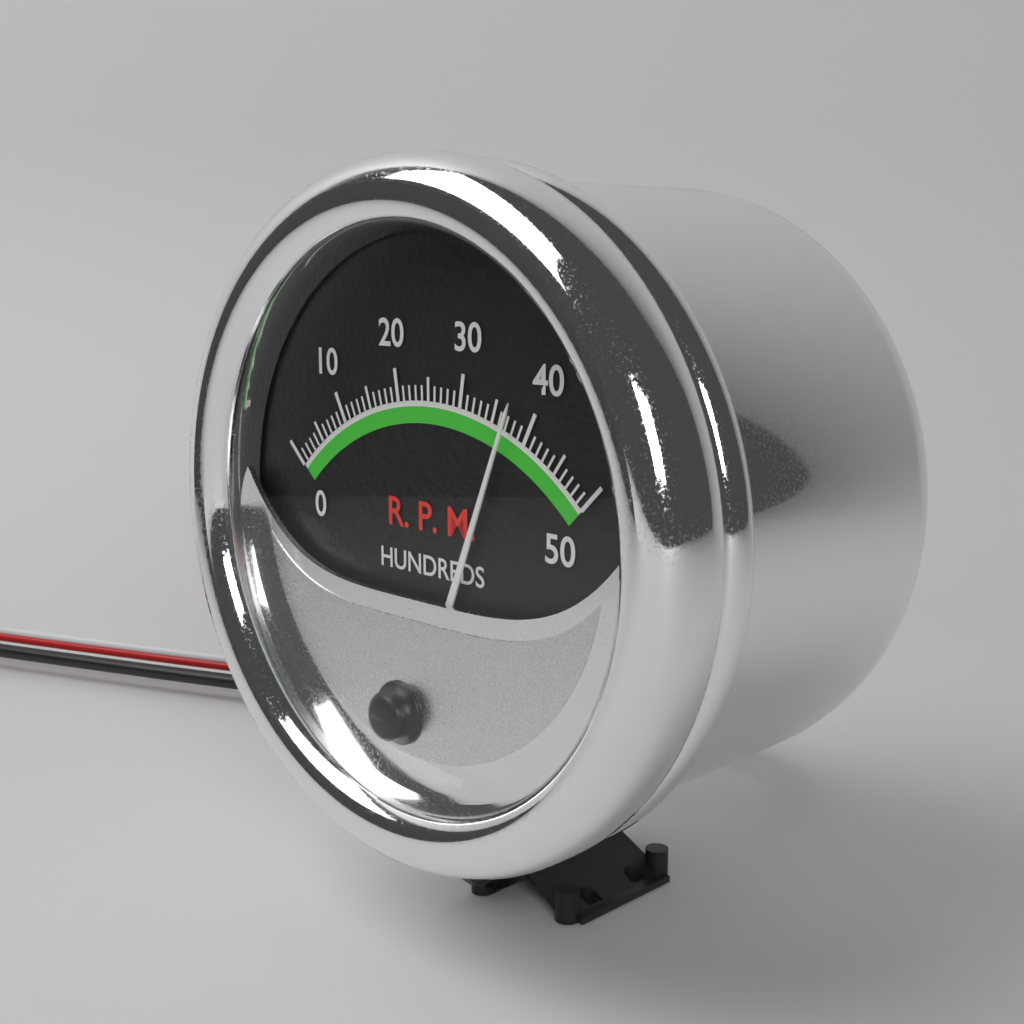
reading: 37 RPM x100
